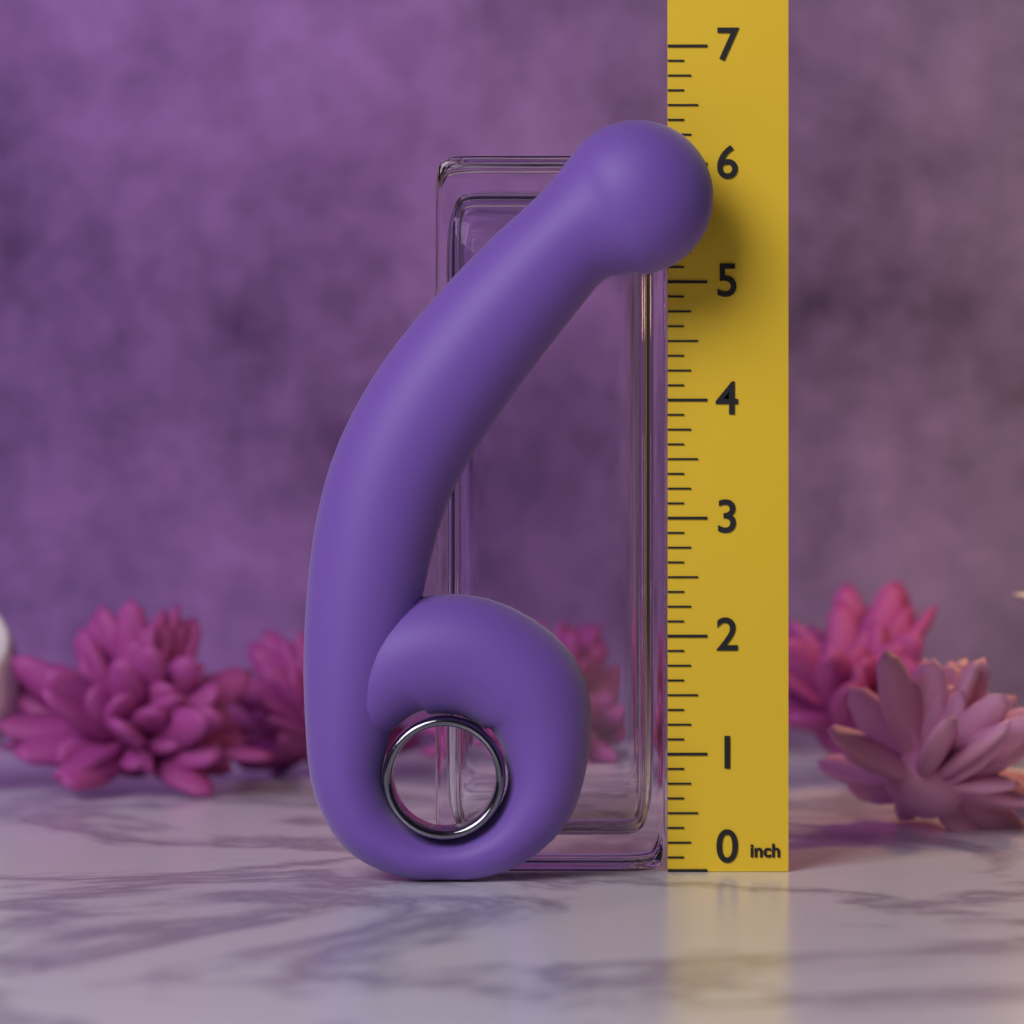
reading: 6.300 in
